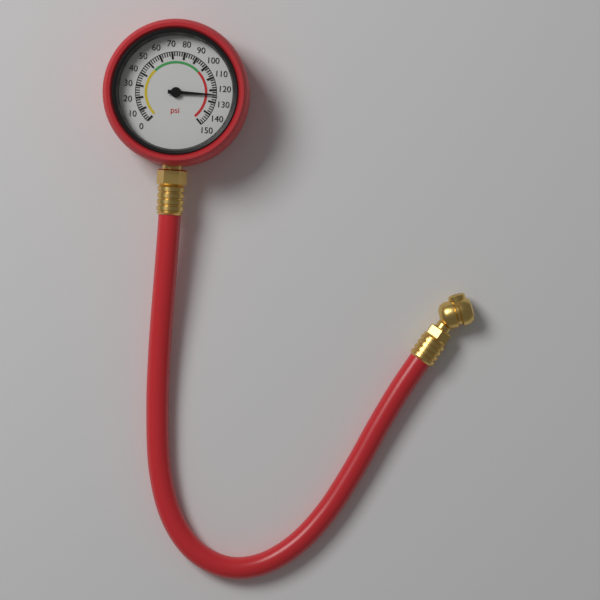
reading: 124 psi
